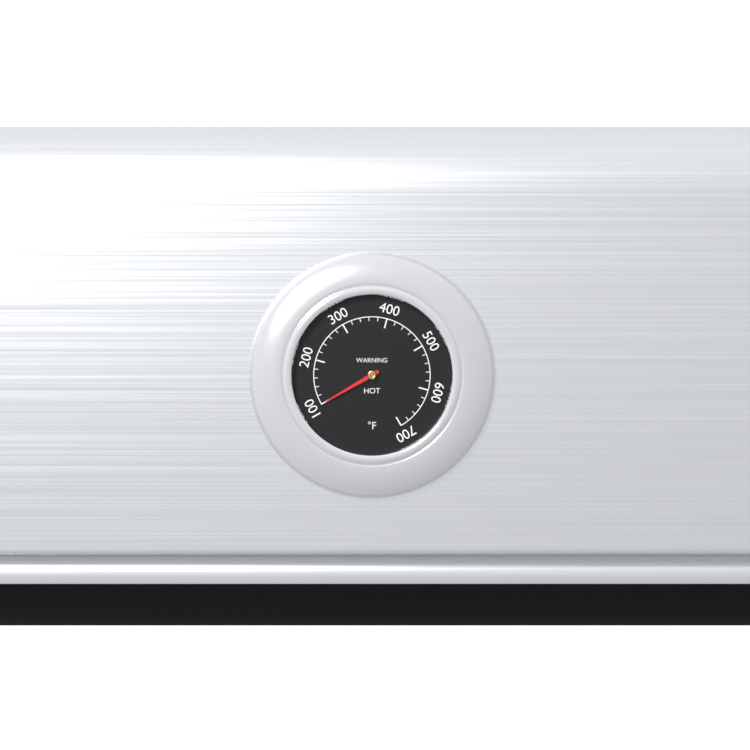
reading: 100 °F
